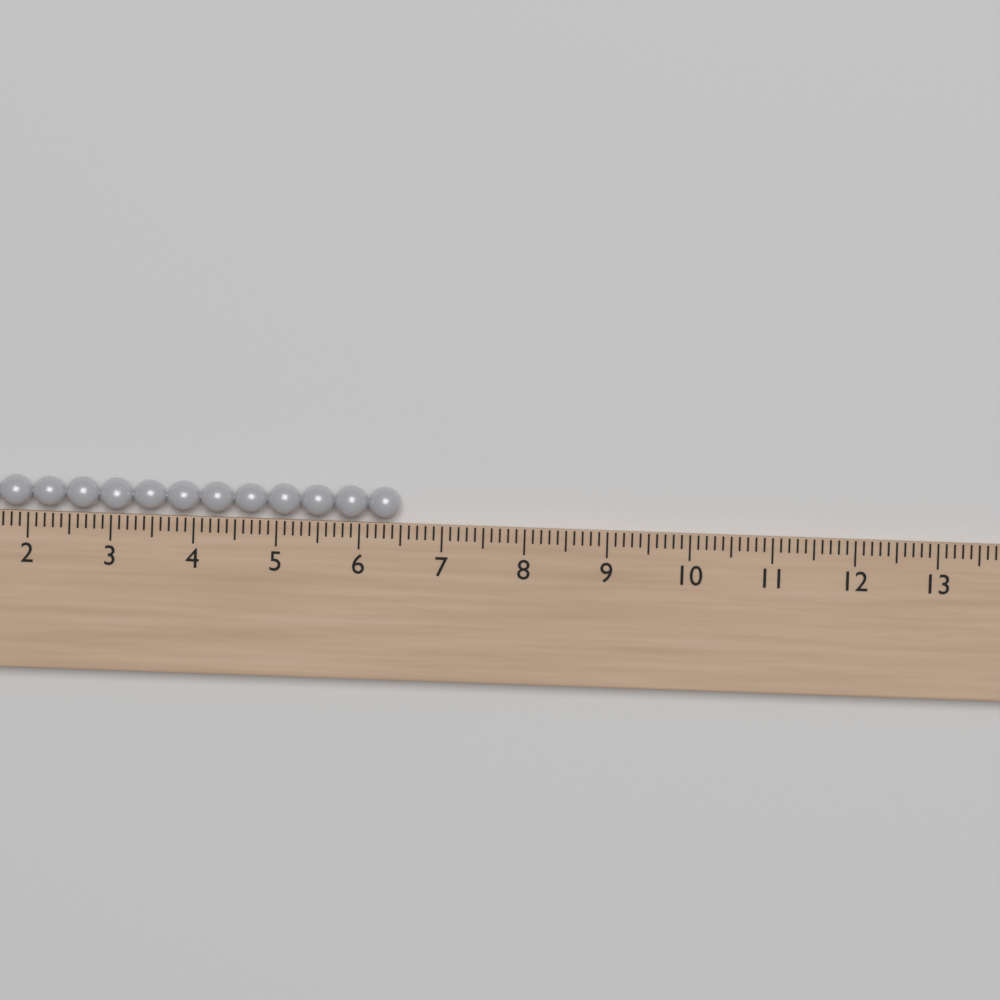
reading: 6.5 (no unit)
